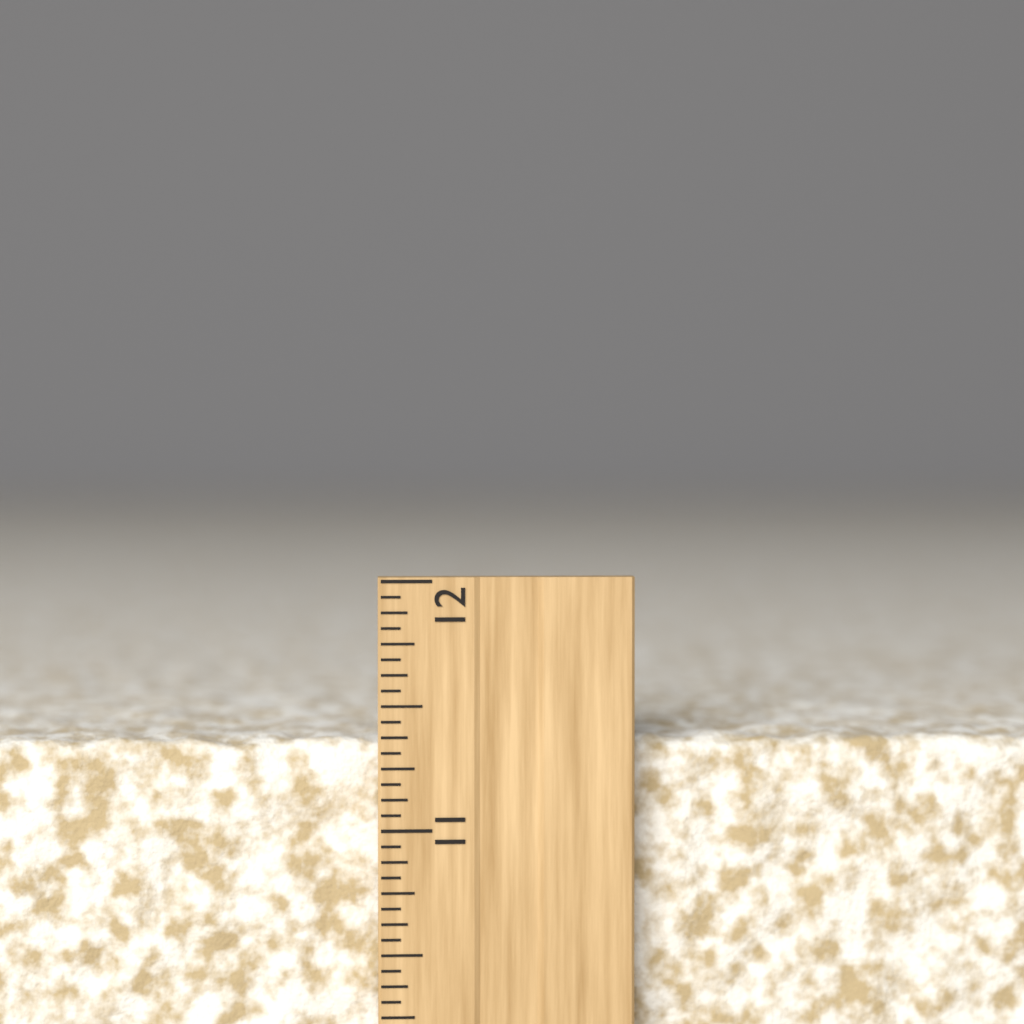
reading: 11.3750 inch
